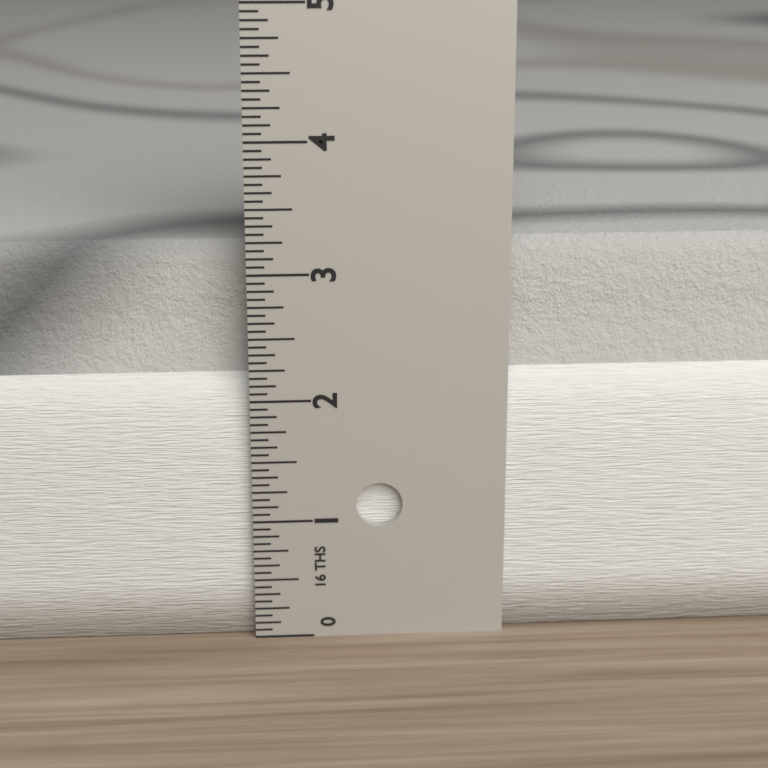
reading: 3.1875 in
